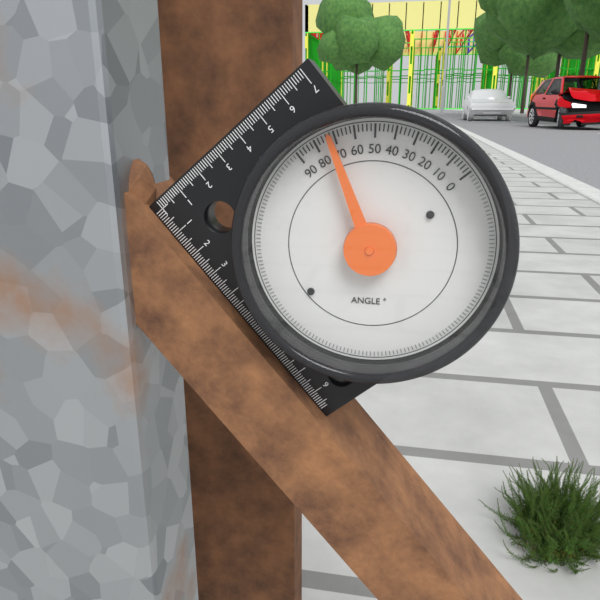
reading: 72 °
